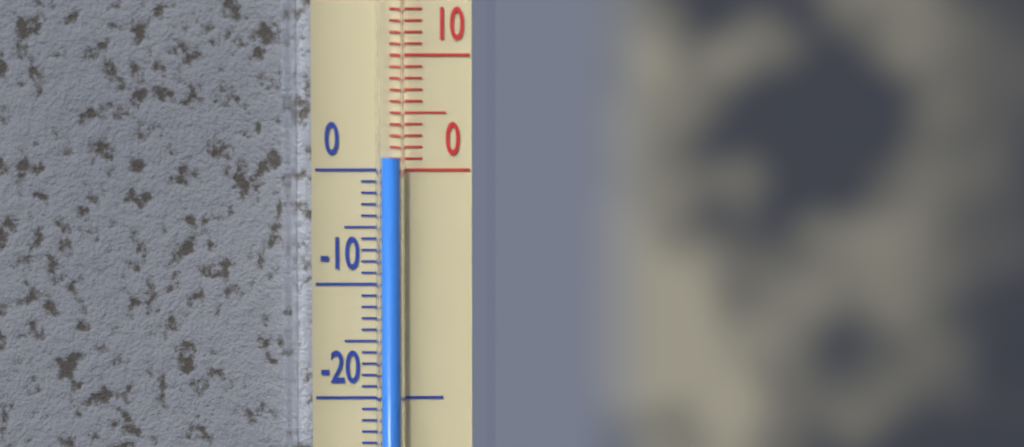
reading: 1 °C
